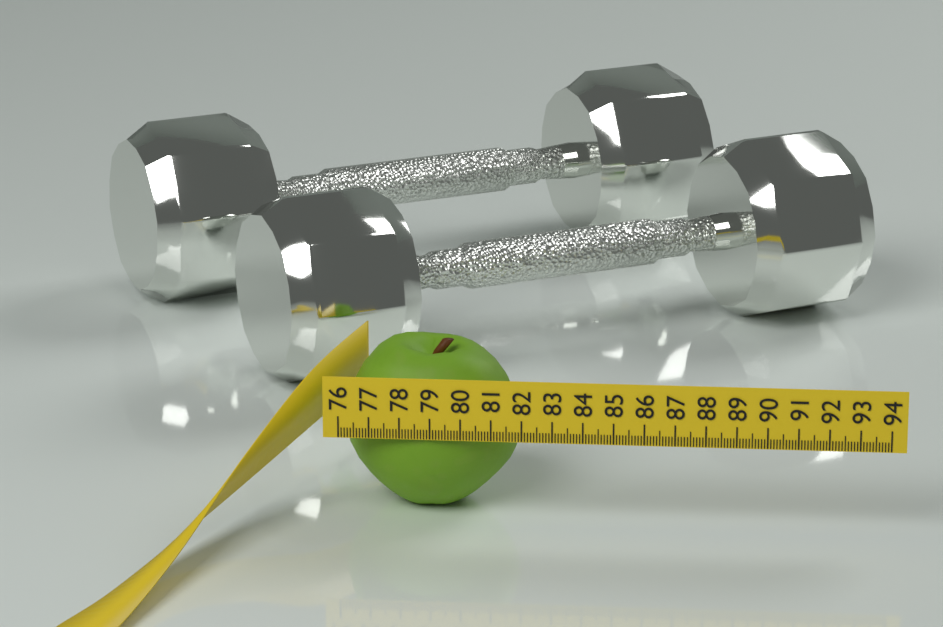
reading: 81.8 (no unit)
